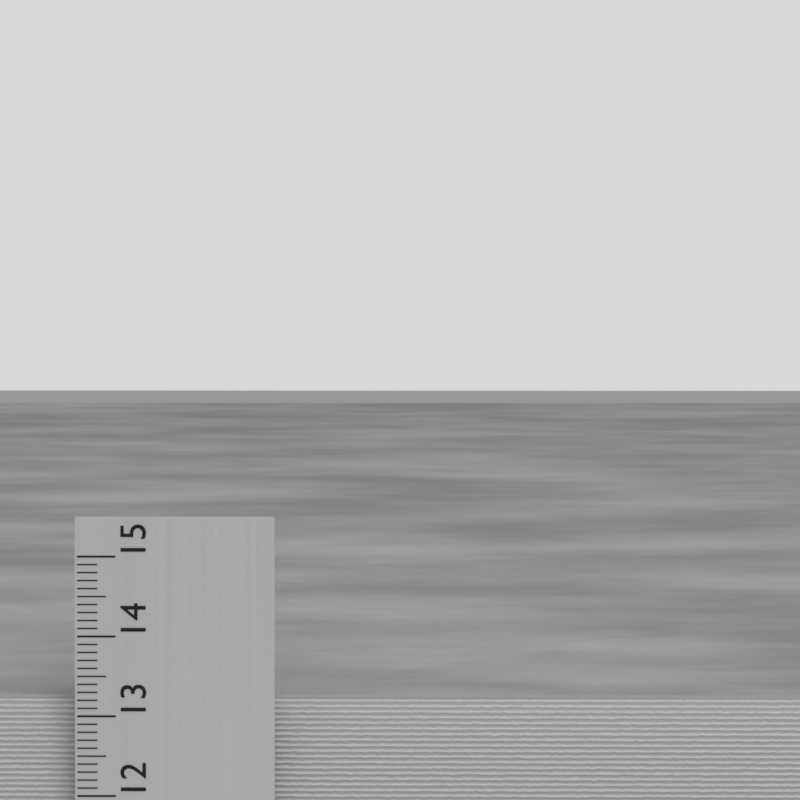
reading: 13.2 cm
